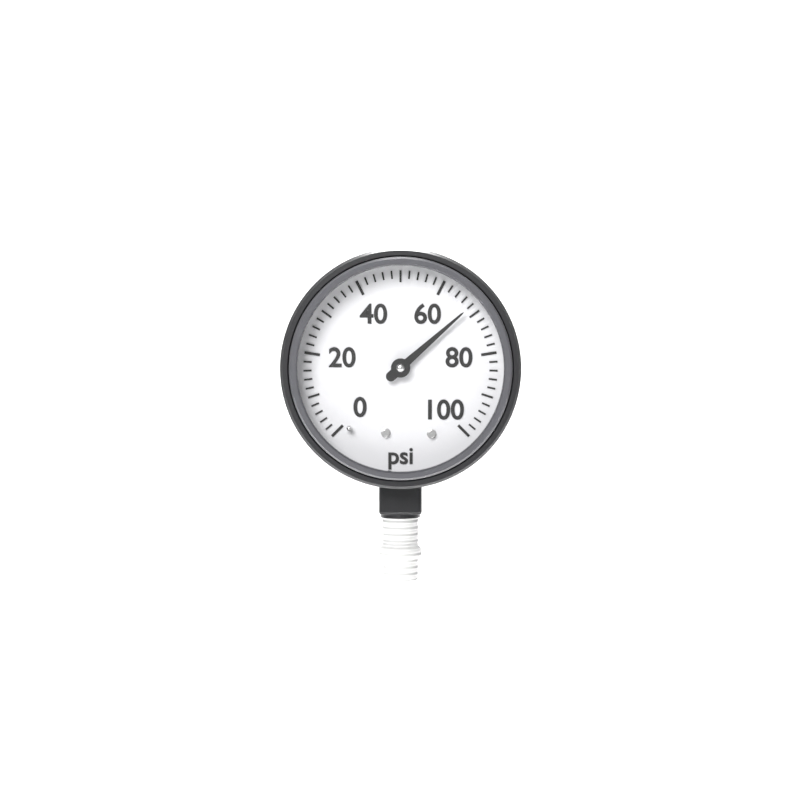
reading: 68 psi
